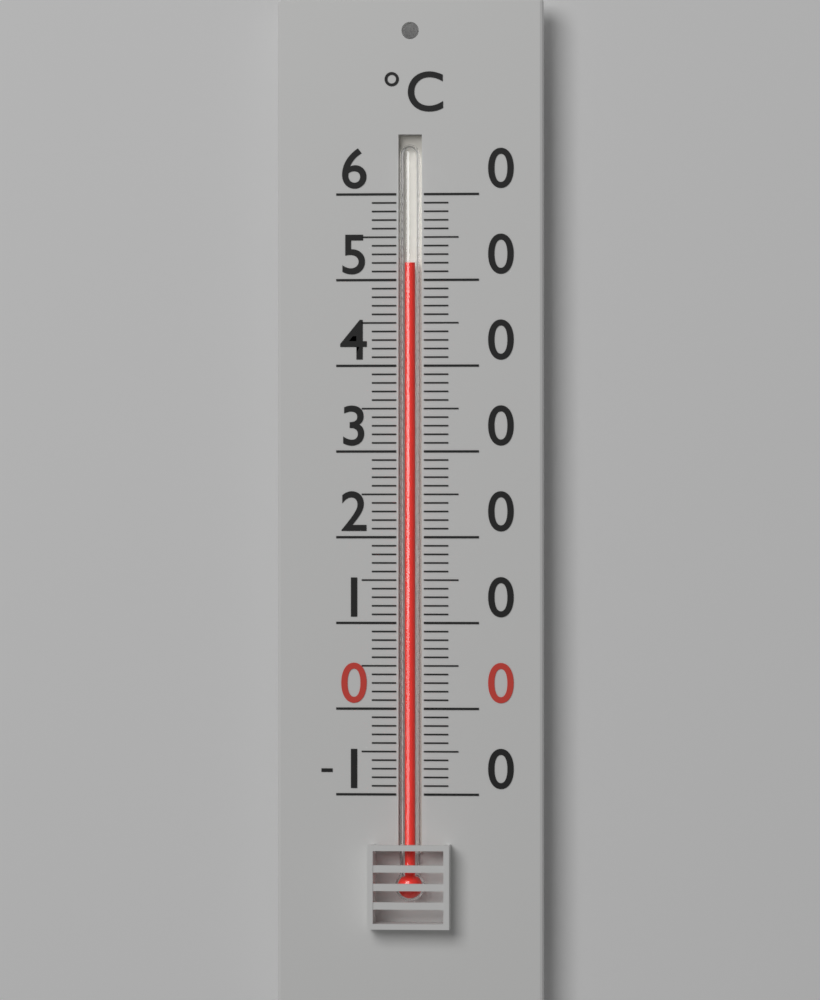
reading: 52 °C
